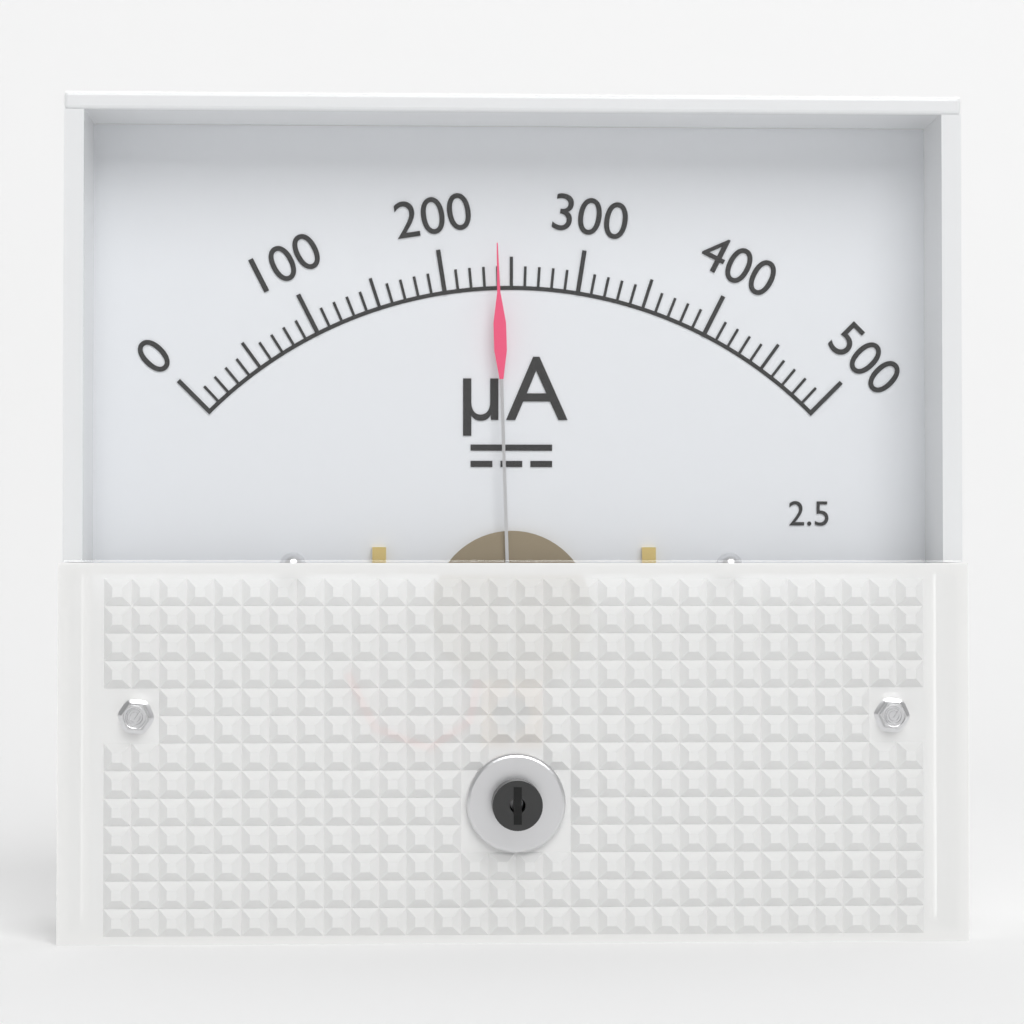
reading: 240 µA
